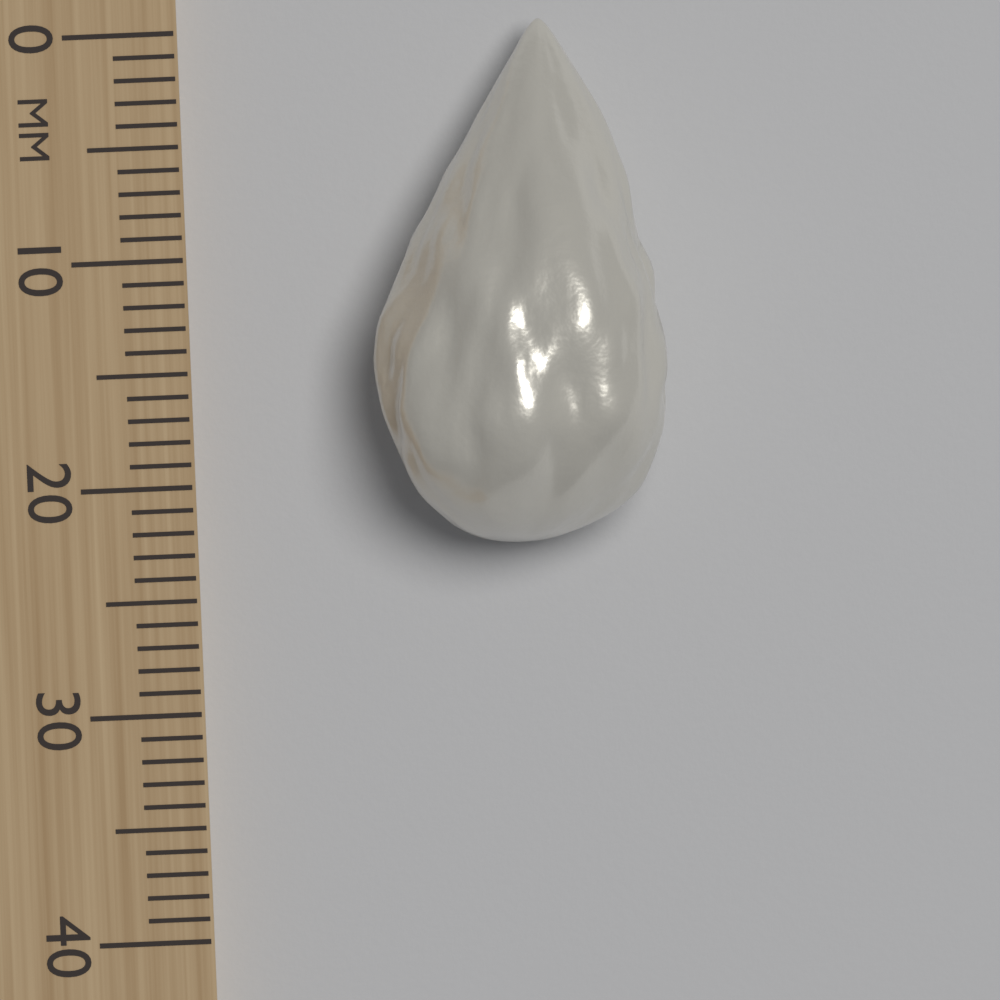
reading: 23 mm
